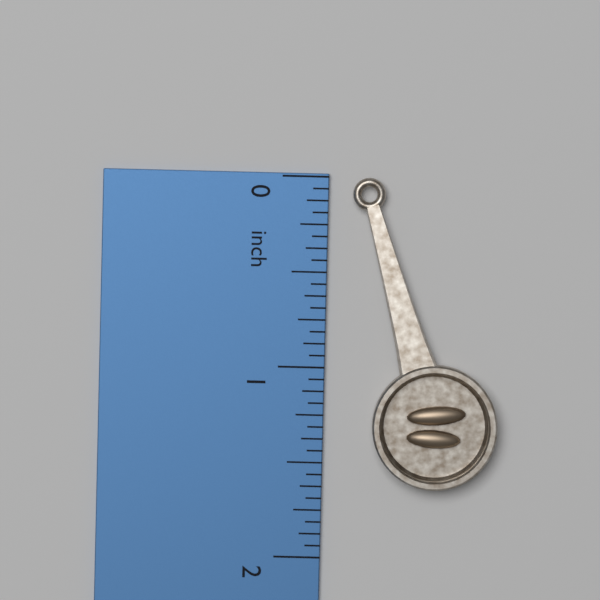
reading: 1.6250 inch
